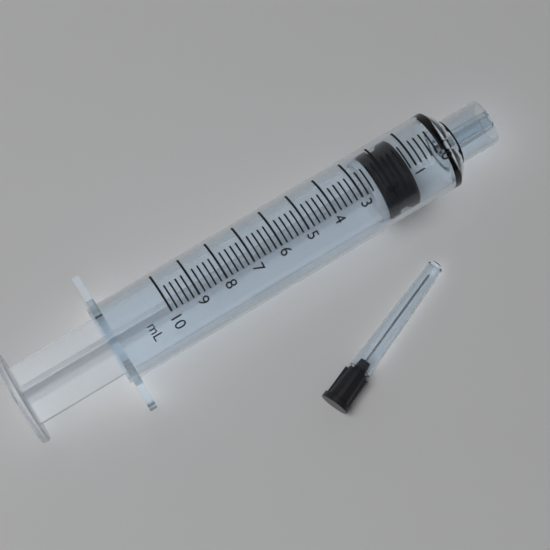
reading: 1.2 ml
